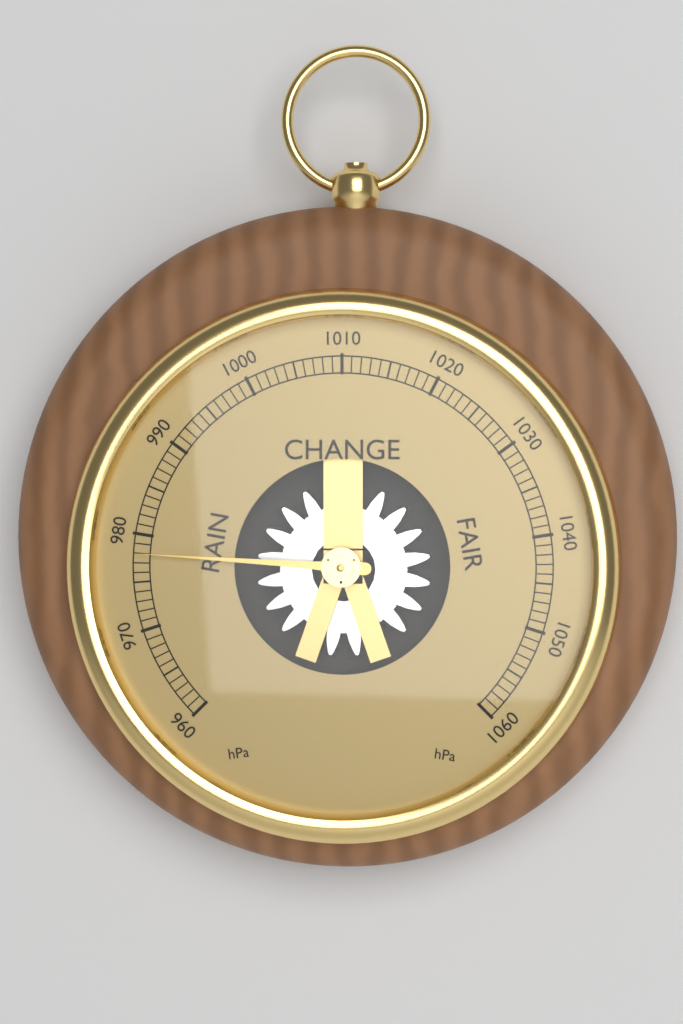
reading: 978 hPa
